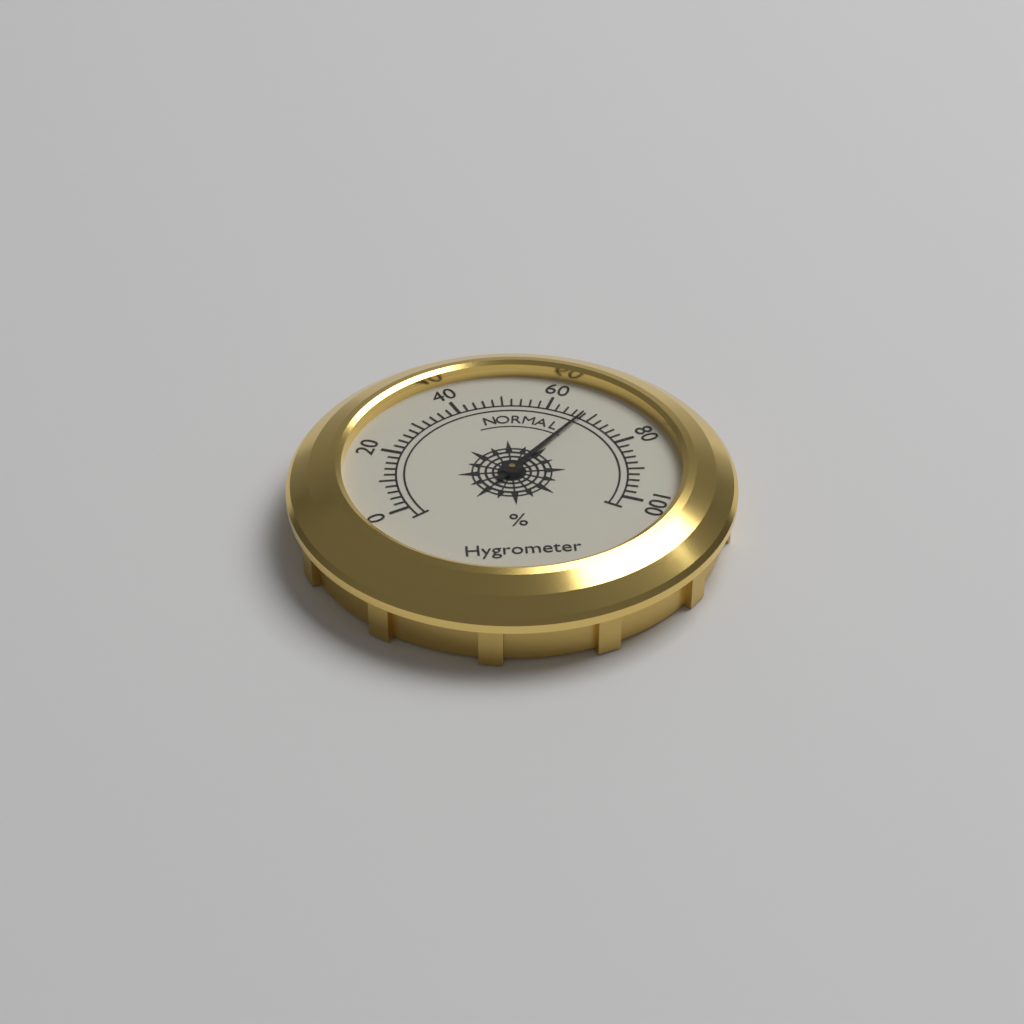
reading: 68 %
